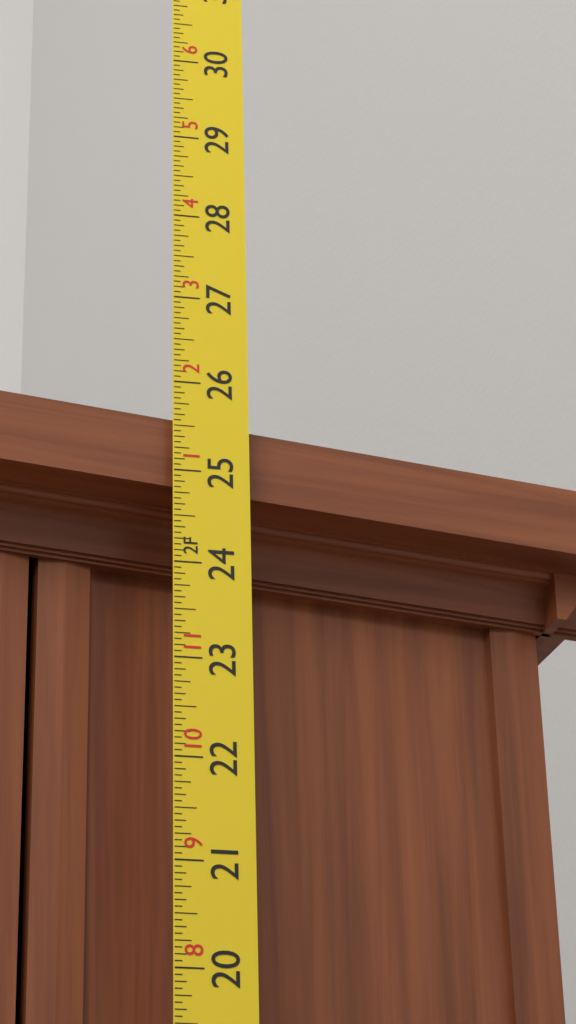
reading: 25.6250 in
